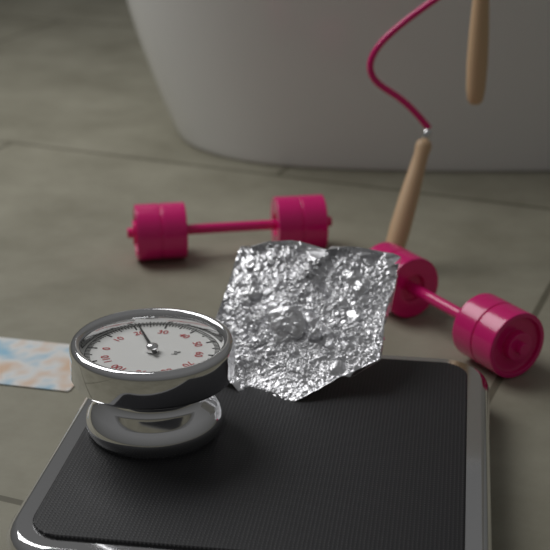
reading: 21 kg
